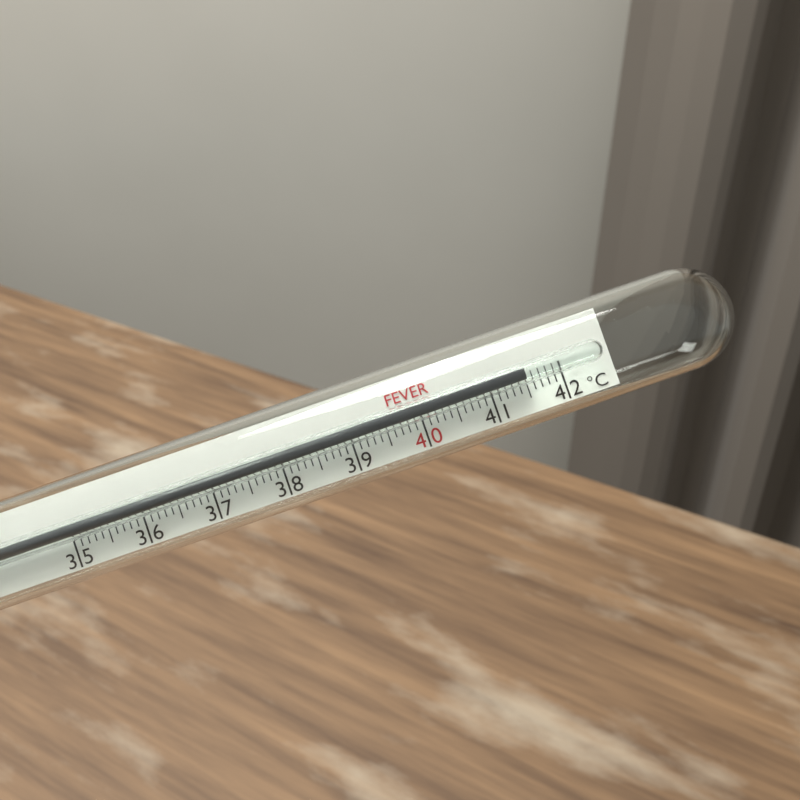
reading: 41.5 °C
